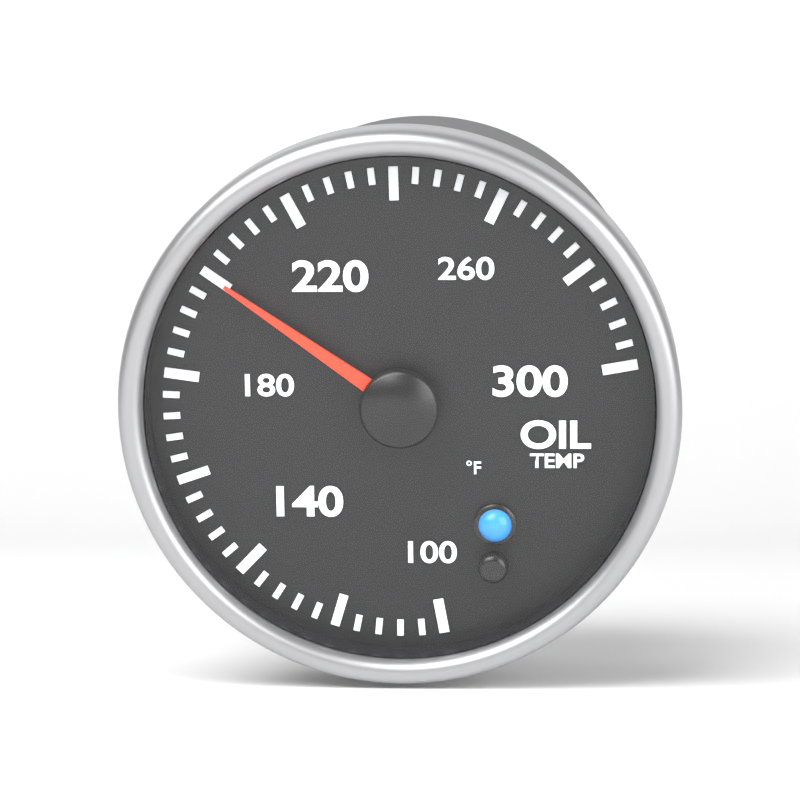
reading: 200 °F
